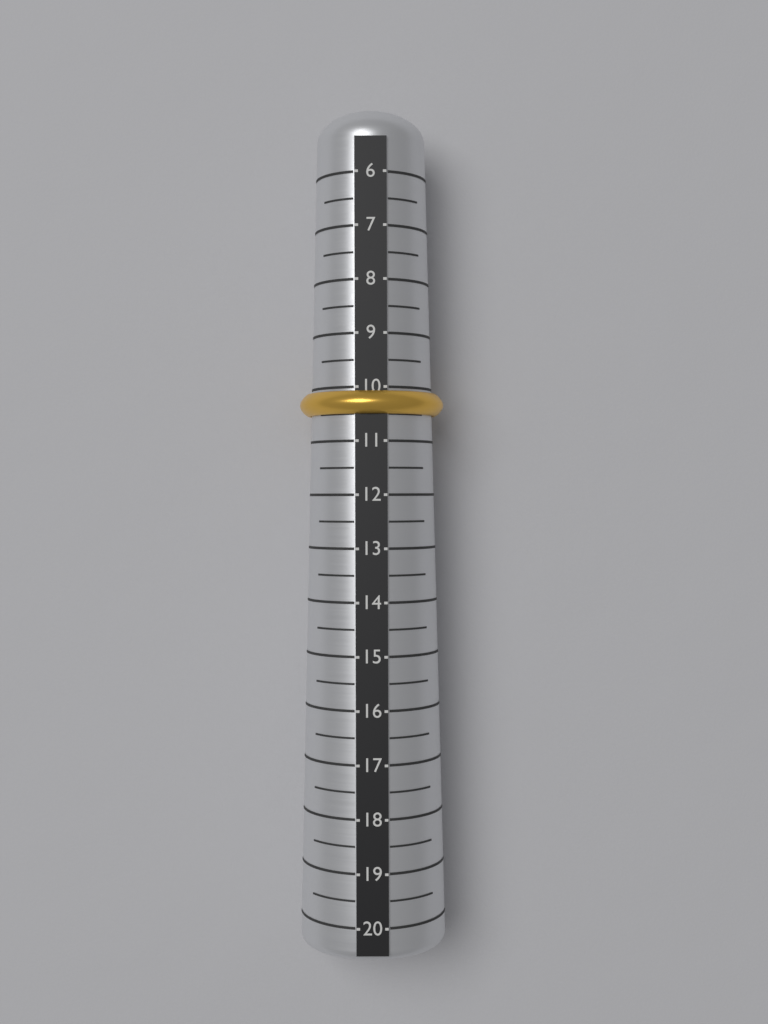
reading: 10.5 (no unit)
